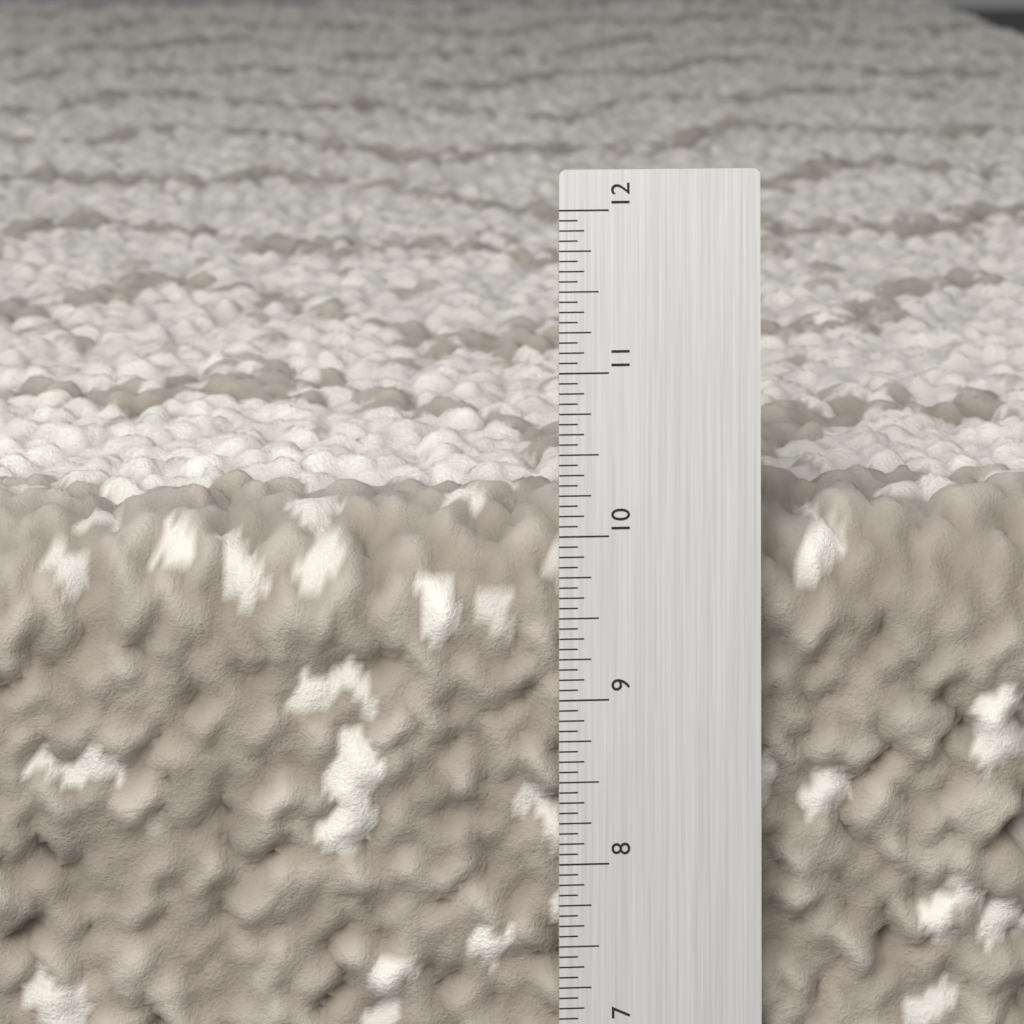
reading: 10.1250 in
